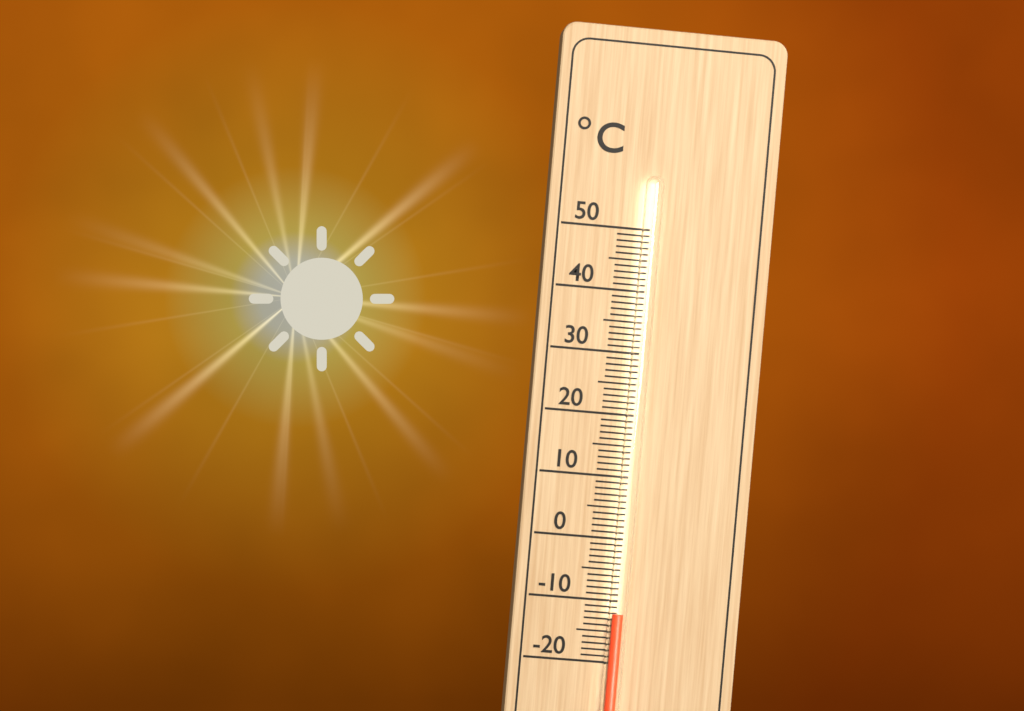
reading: -12 °C
